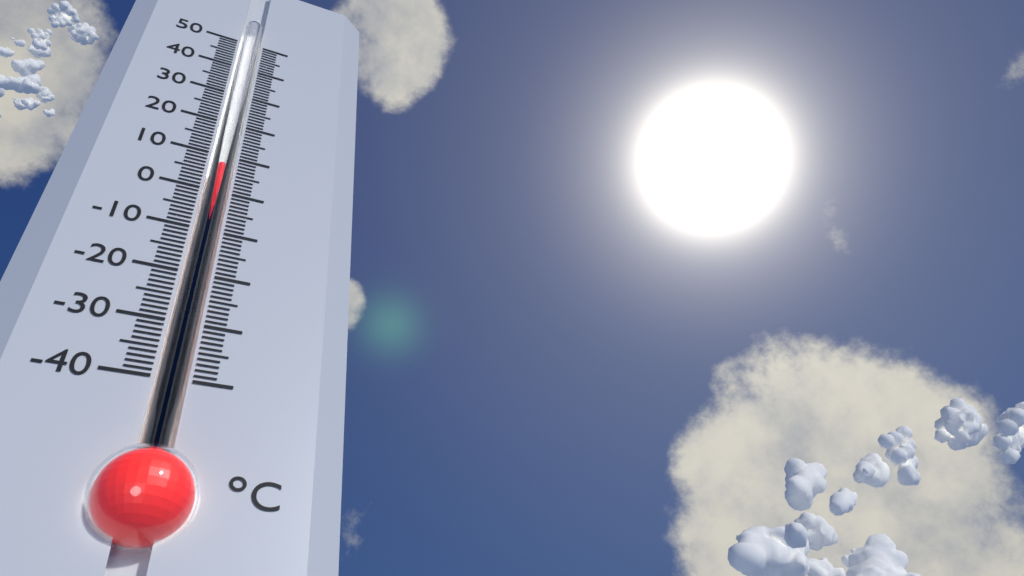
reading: 7 °C
